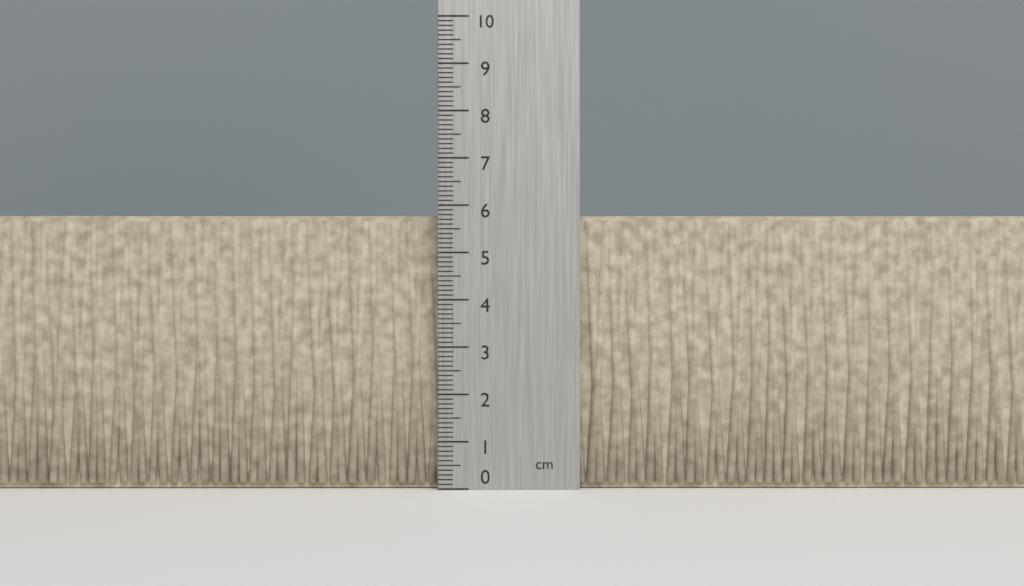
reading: 5.8 cm
